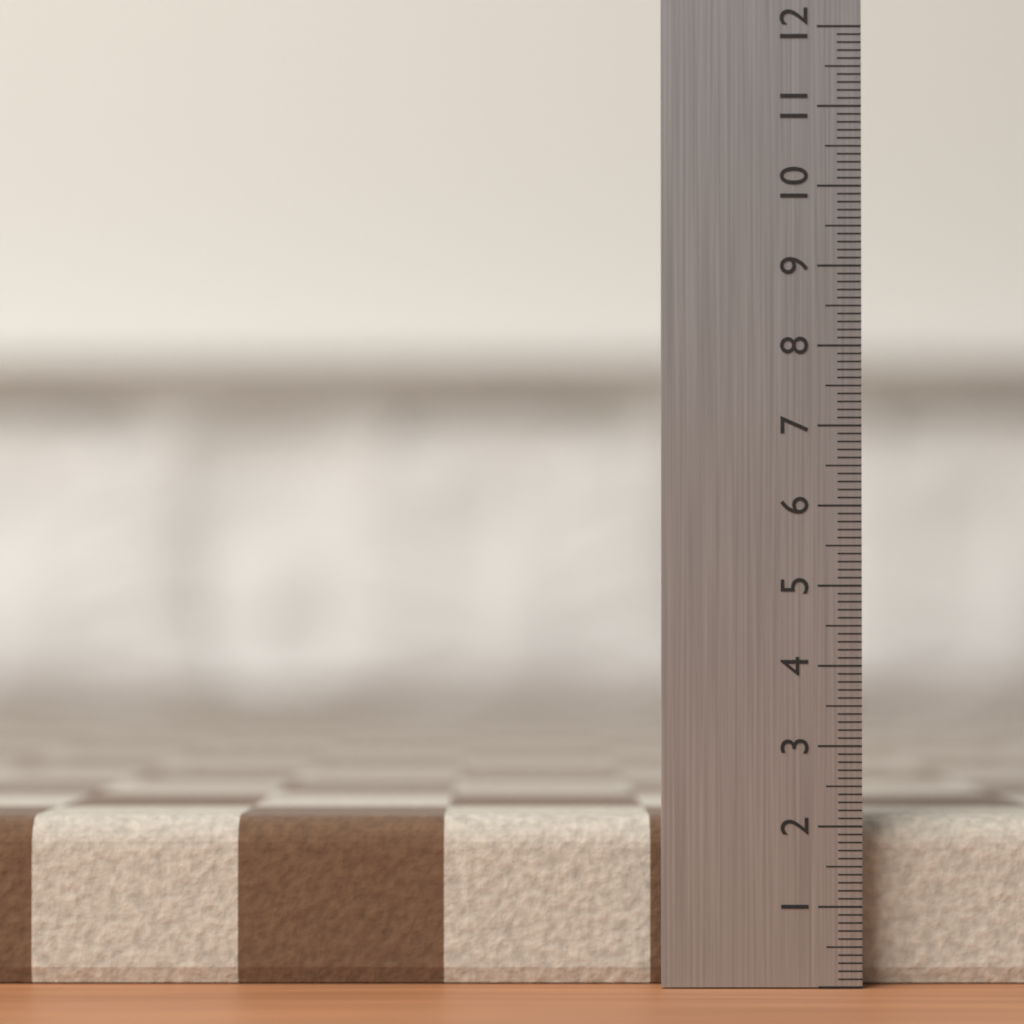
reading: 2.1 (no unit)
